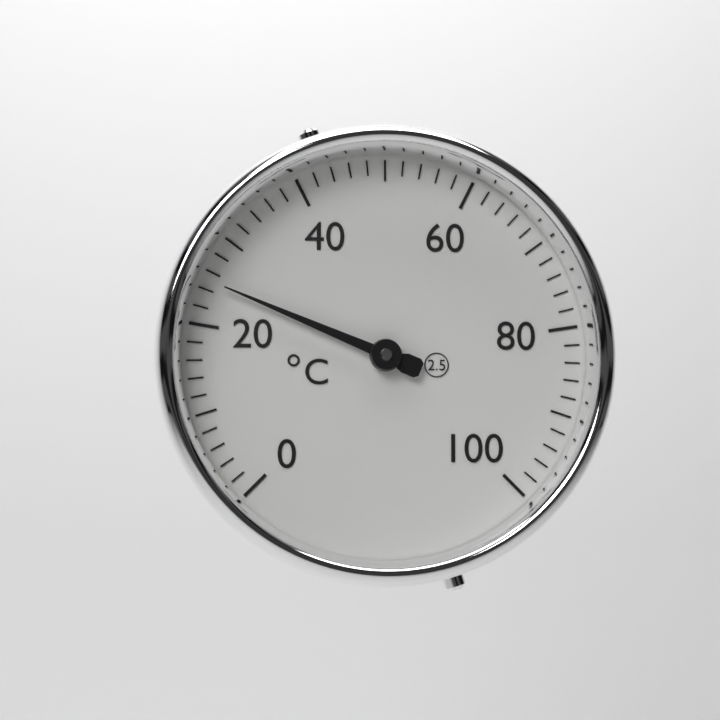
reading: 25 °C
